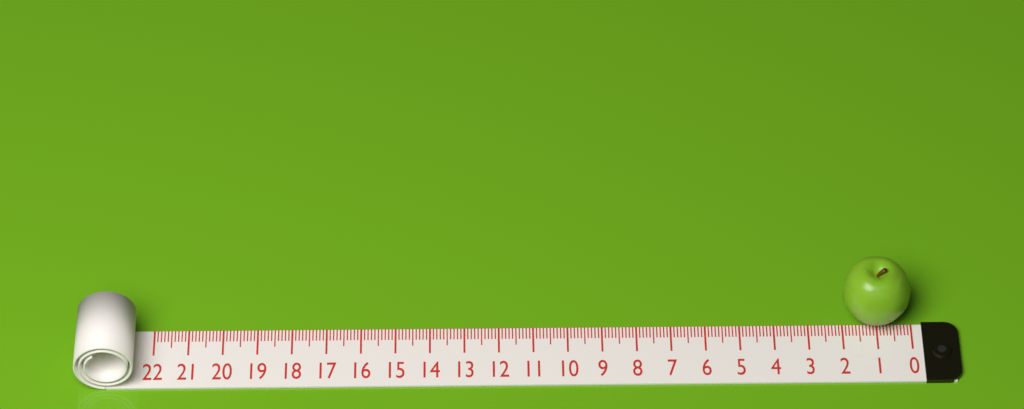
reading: 2.0 (no unit)
